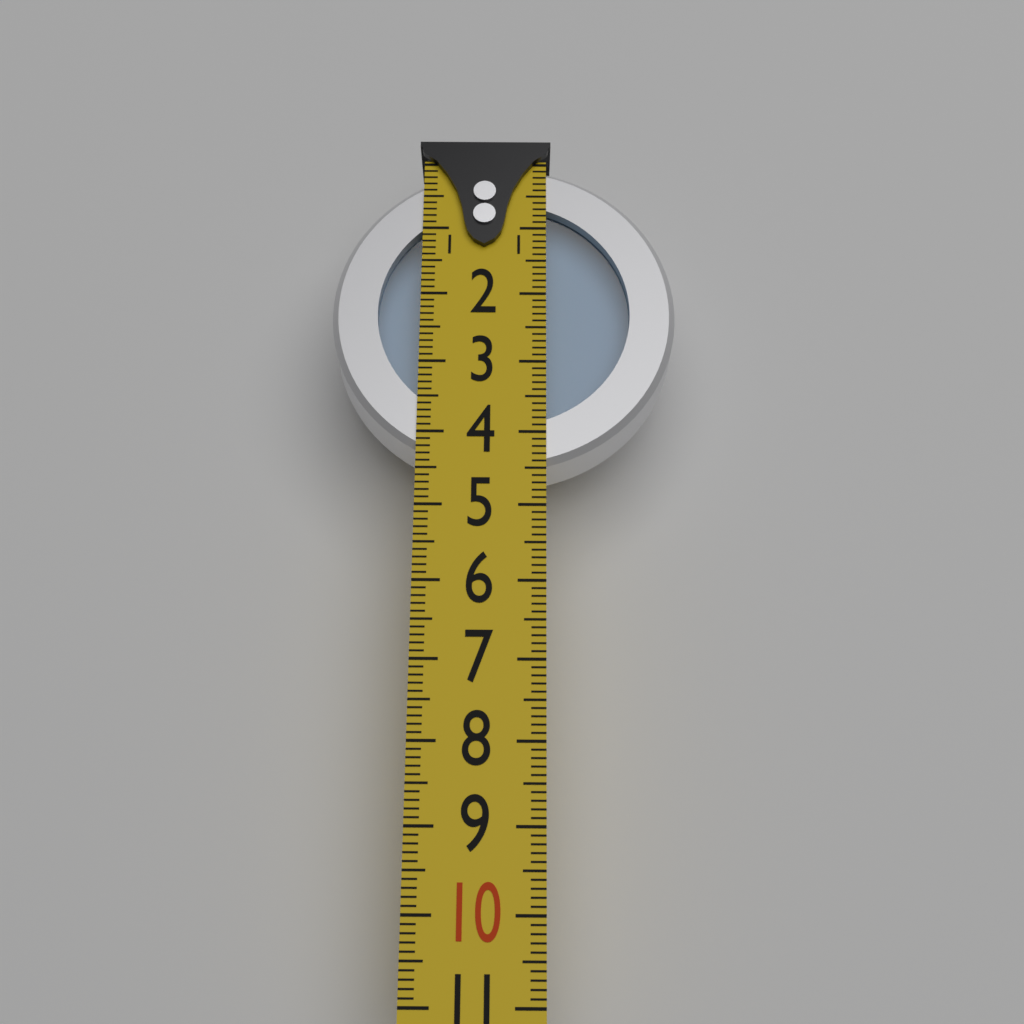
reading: 4.5 (no unit)
